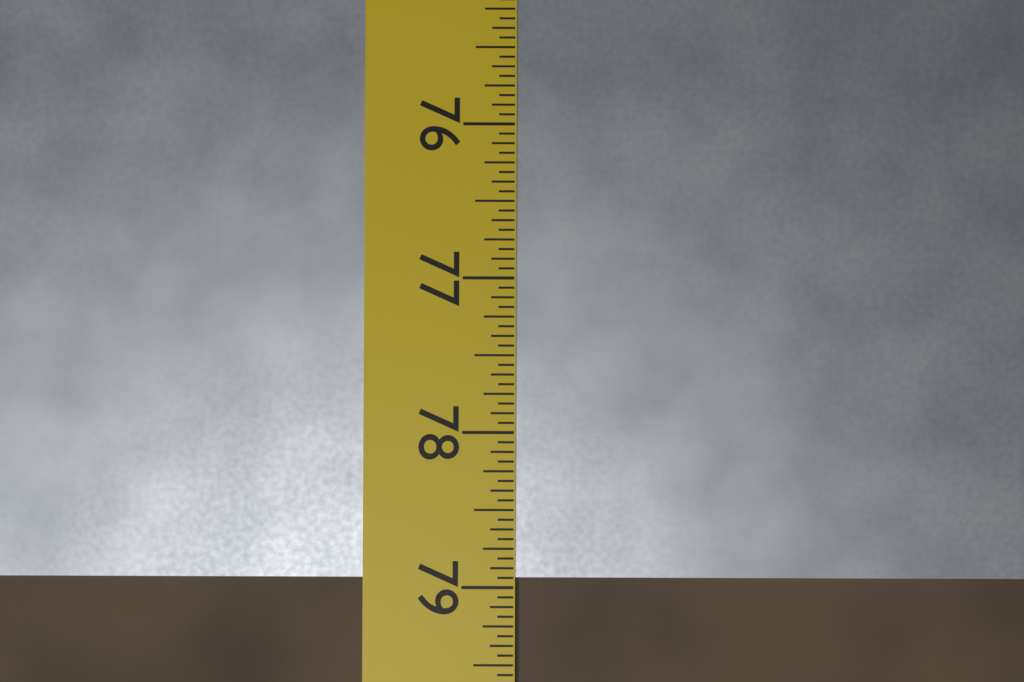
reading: 78.9375 in
